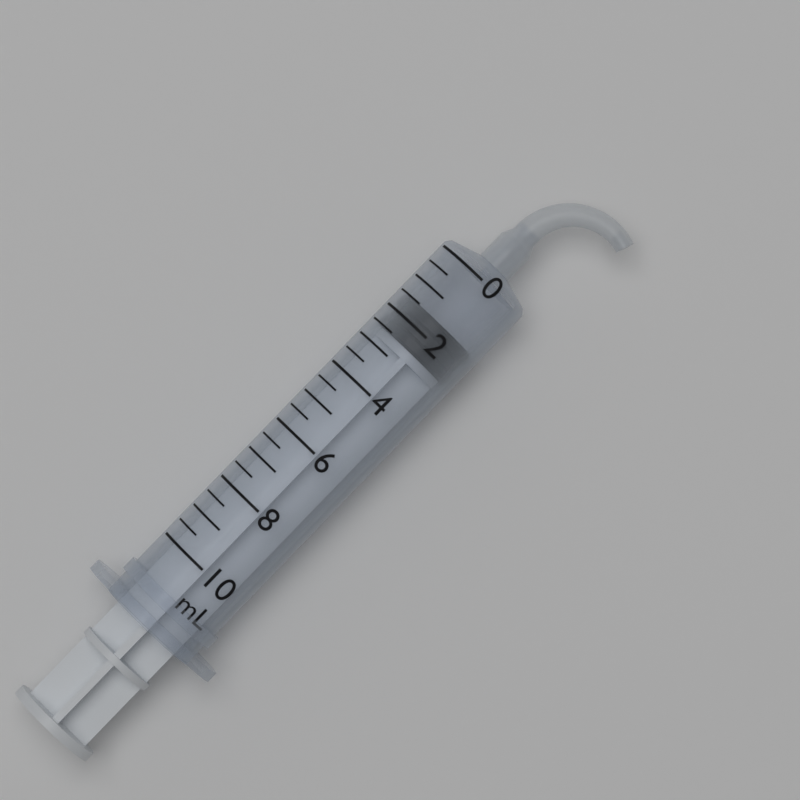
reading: 1.5 mL
